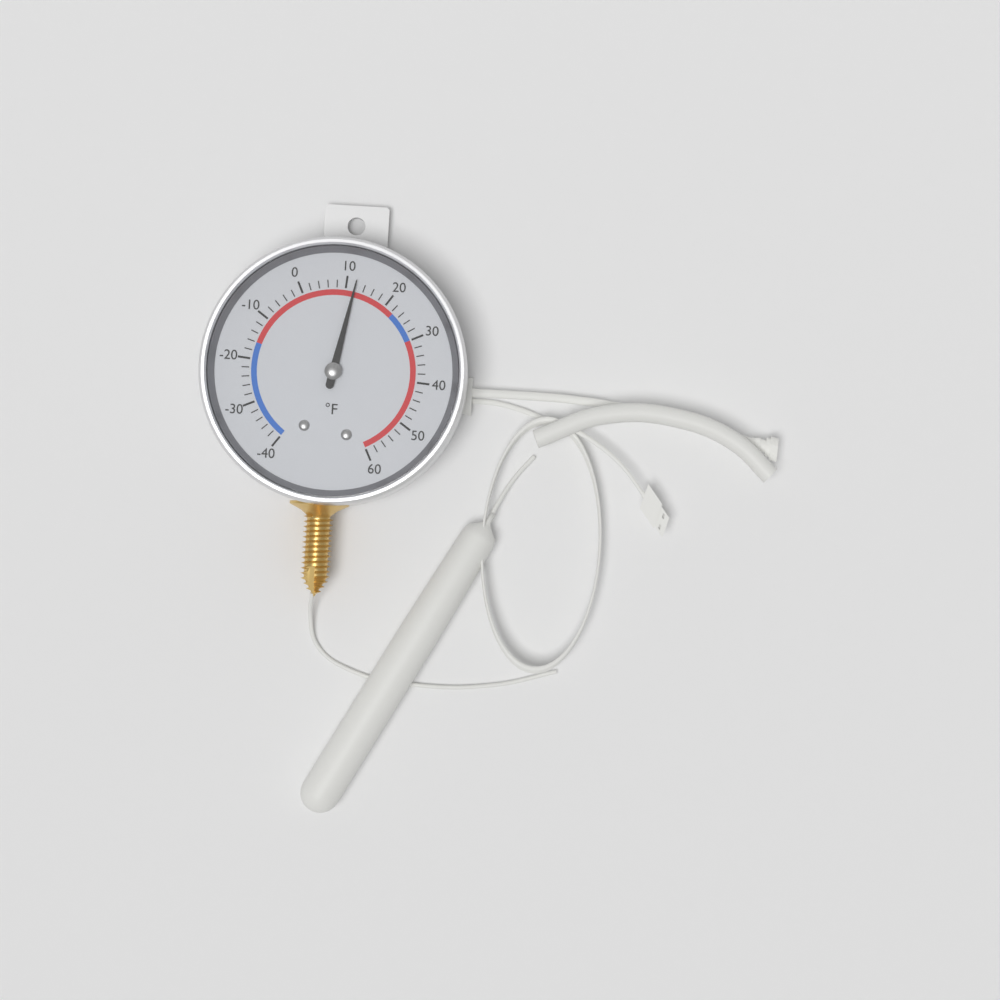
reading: 12 °F
